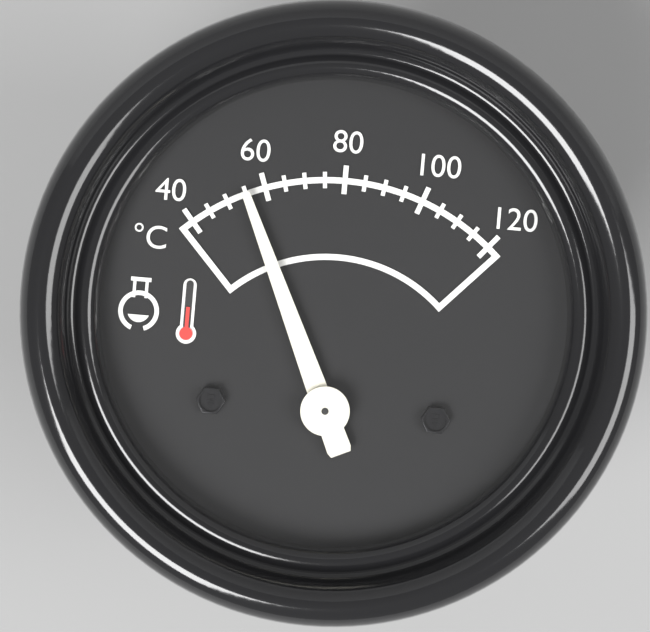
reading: 55 °C
